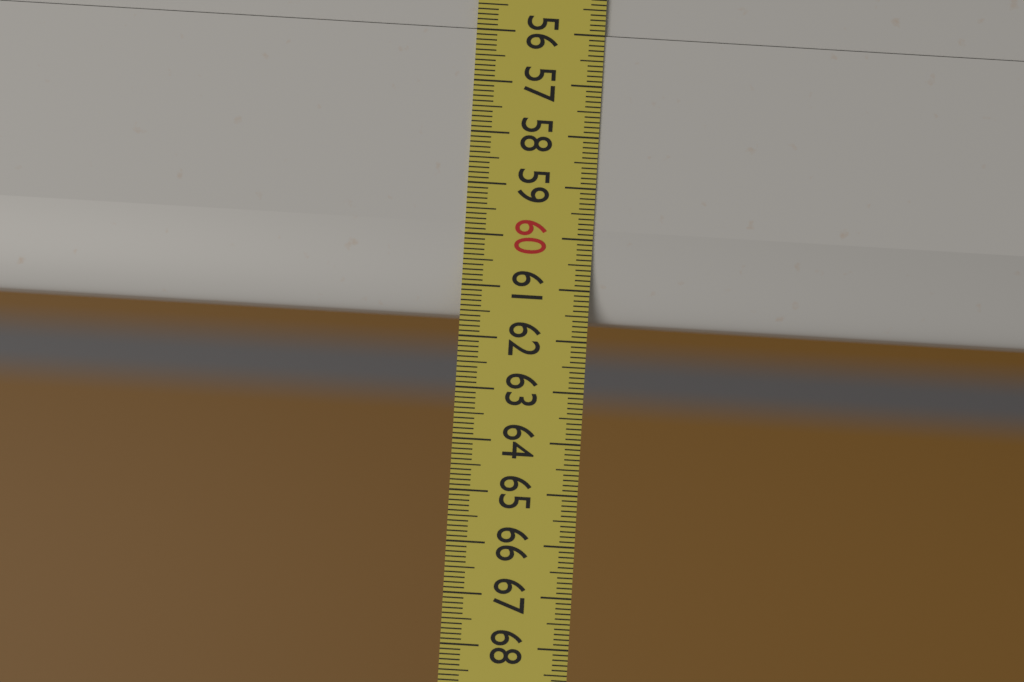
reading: 61.6 (no unit)
